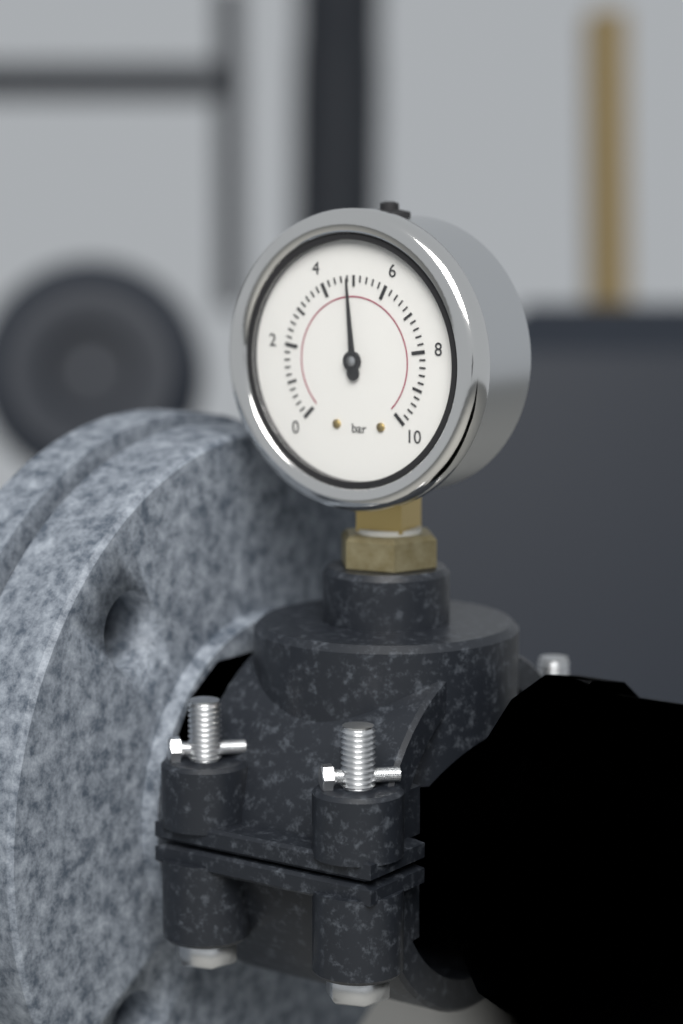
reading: 4.8 bar
